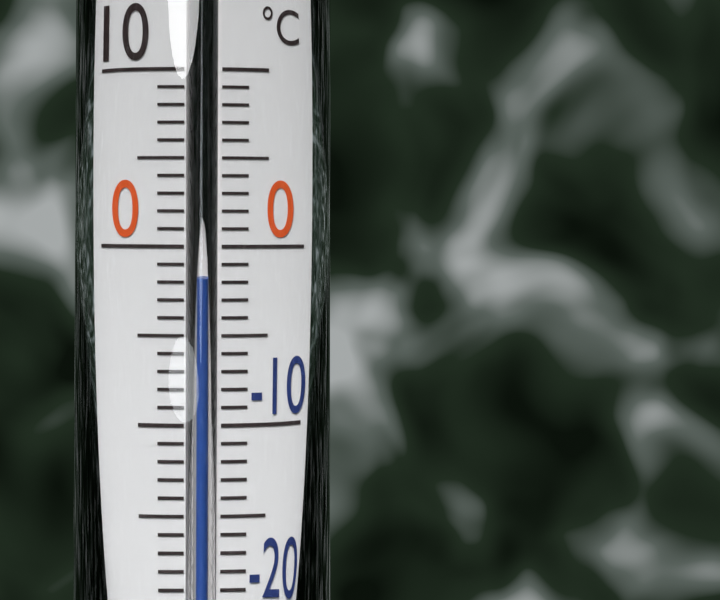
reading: -2 °C
